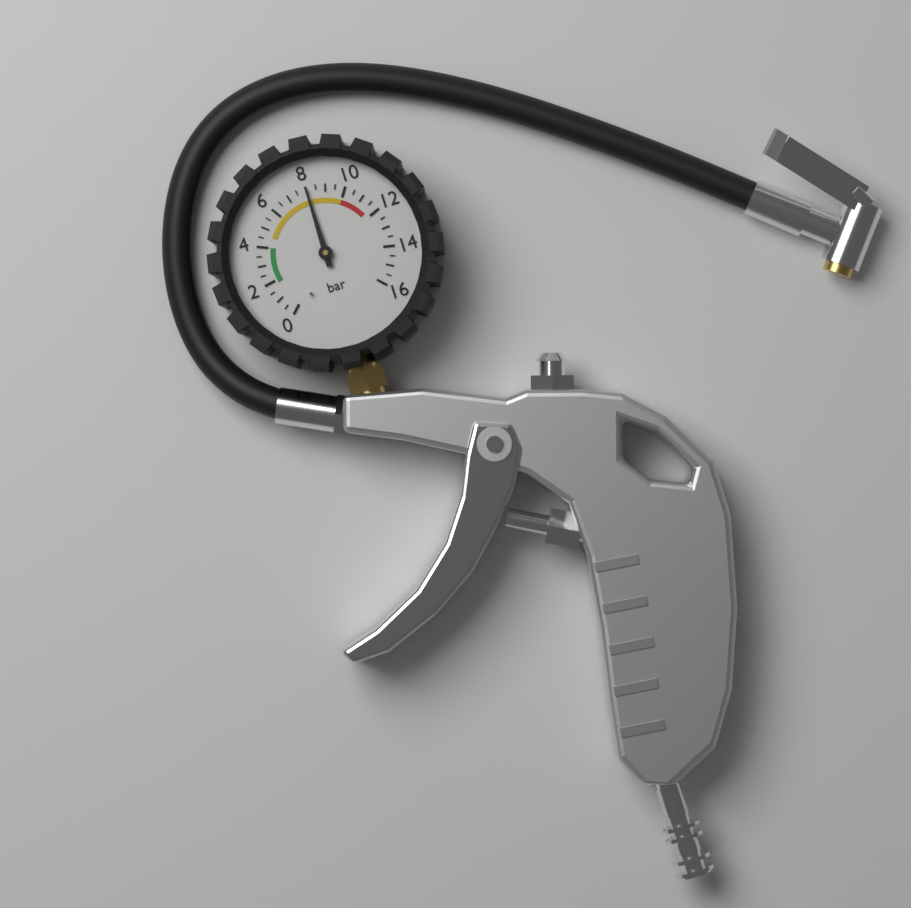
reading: 8.0 bar
